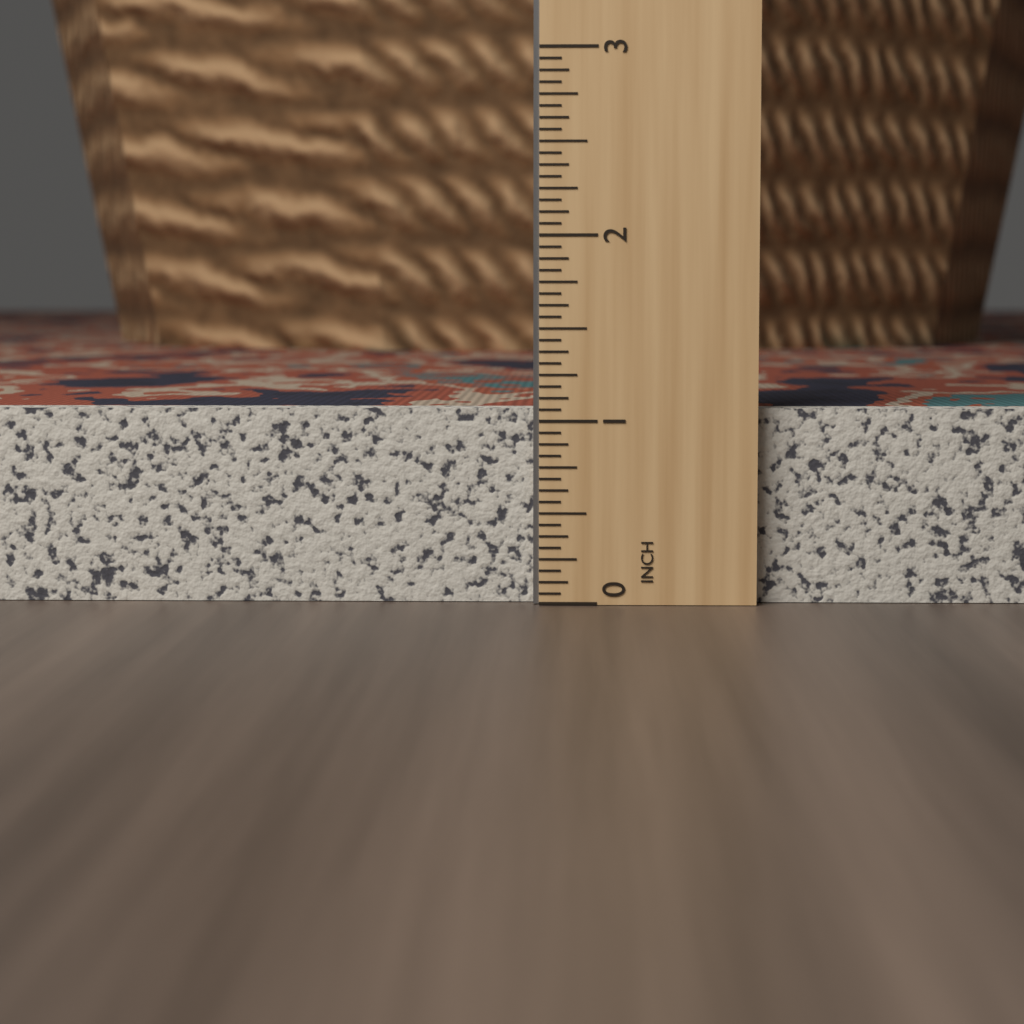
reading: 1.0625 in
